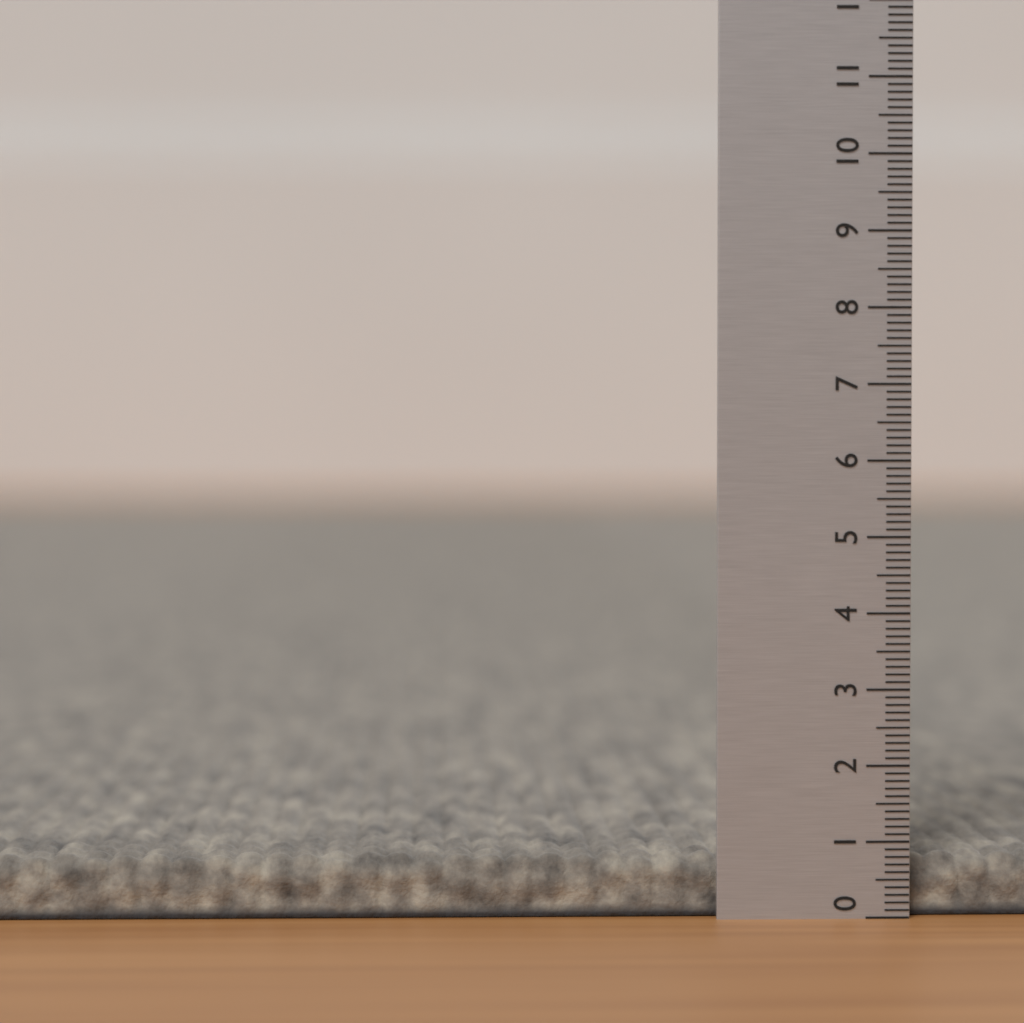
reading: 0.8 (no unit)
